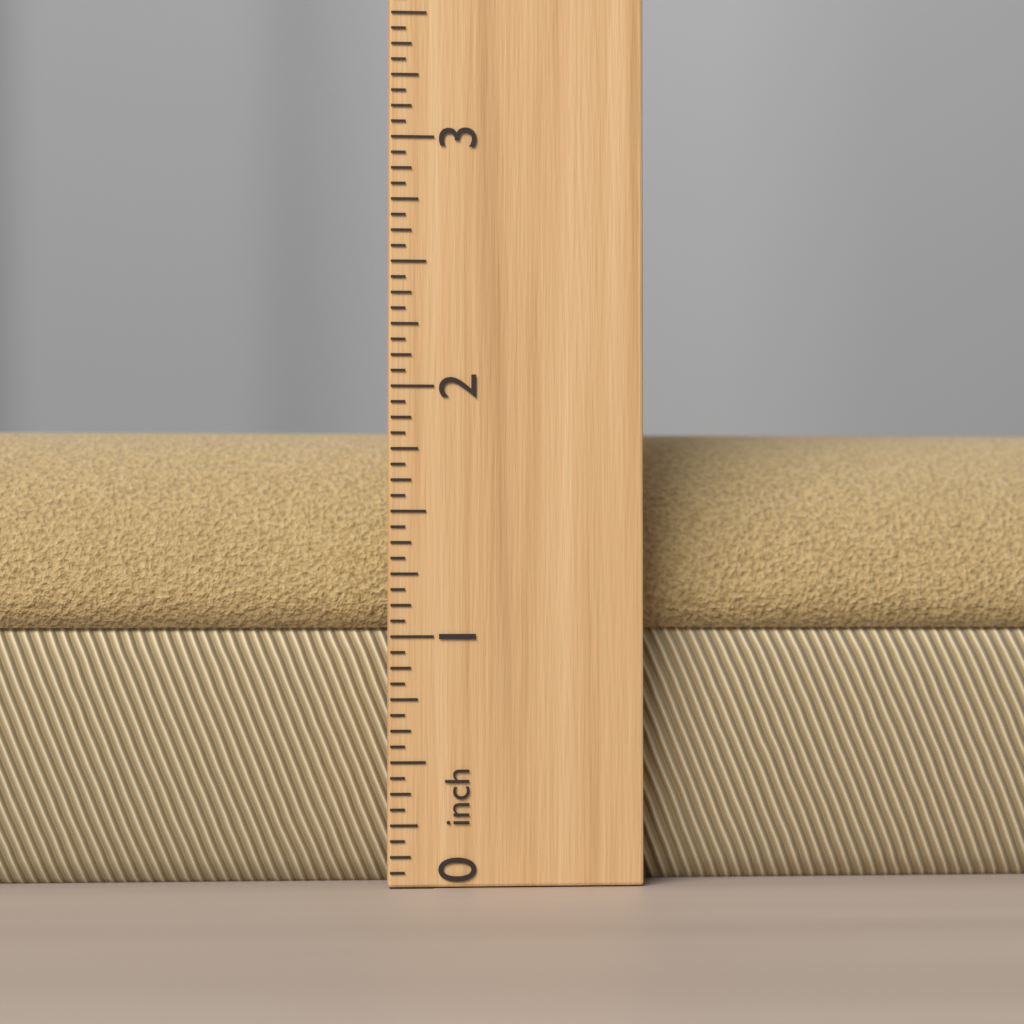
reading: 1.8750 inch
